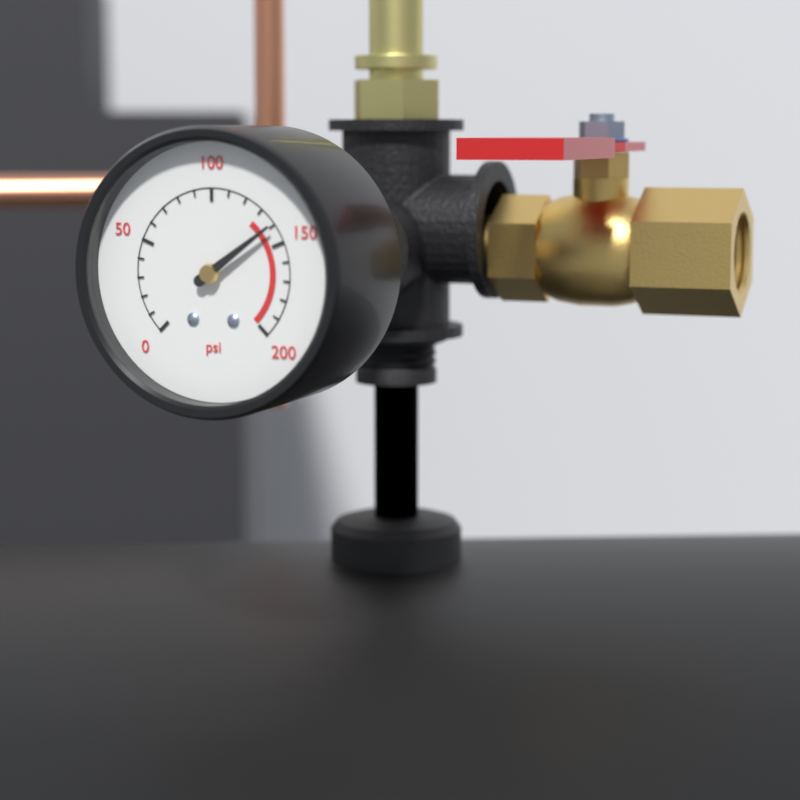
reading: 140 psi
